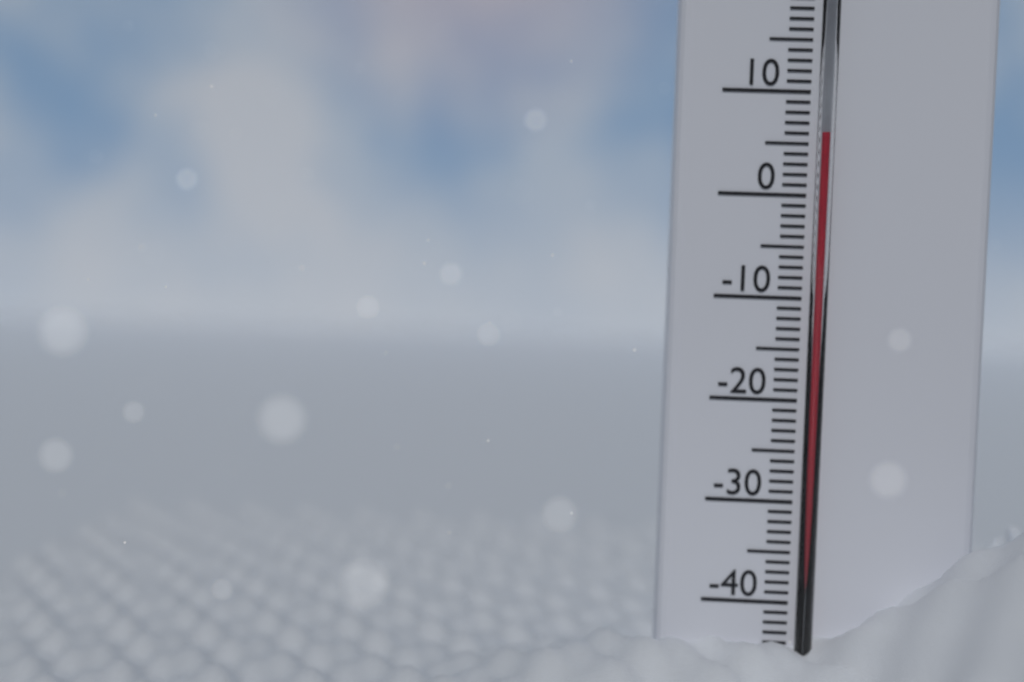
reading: 6 °C
